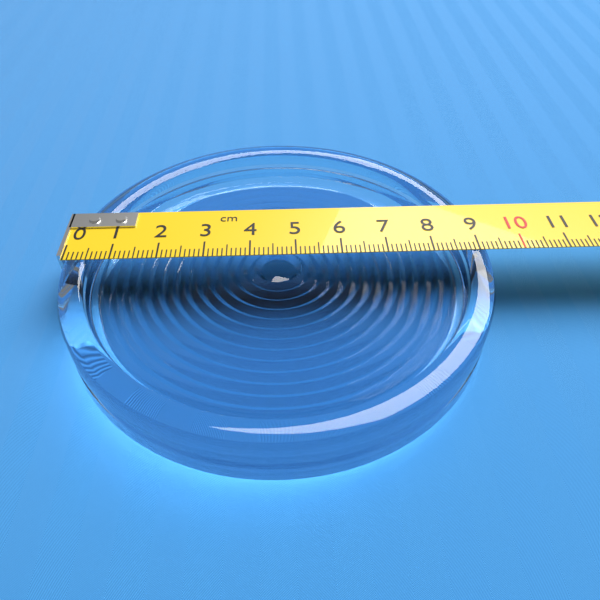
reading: 9.2 cm
